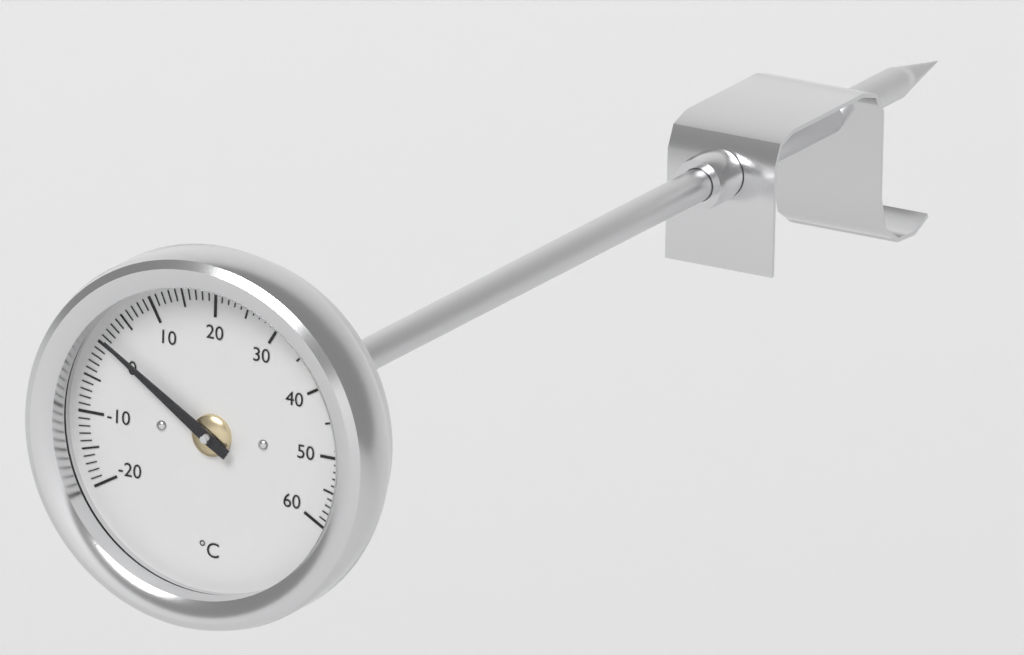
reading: 1 °C
